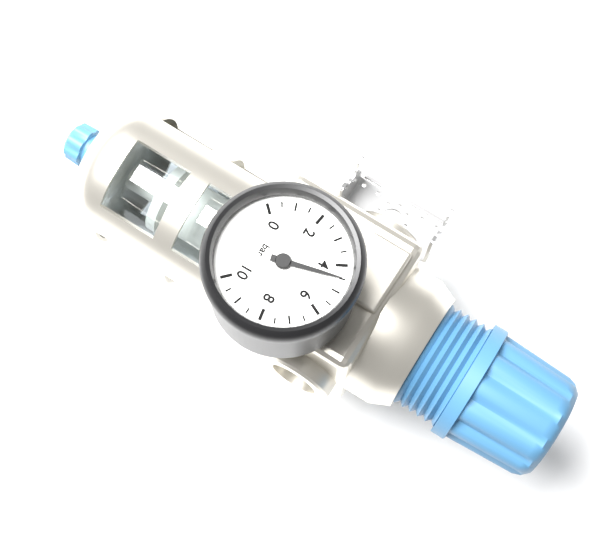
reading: 4.5 bar
